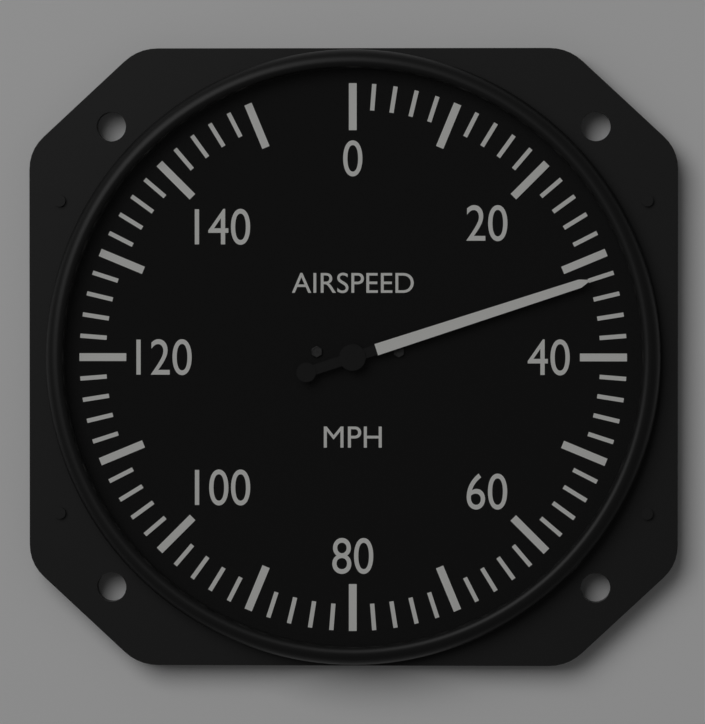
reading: 32 mph
